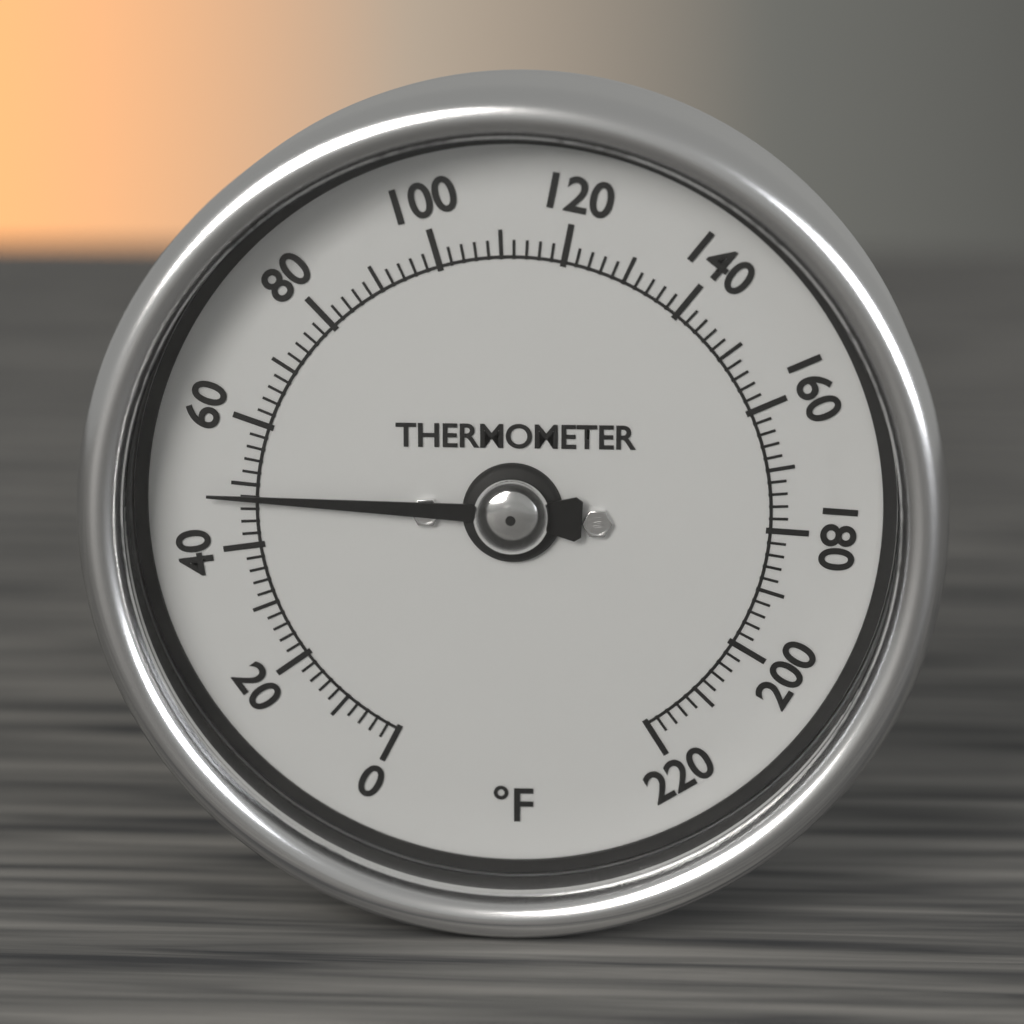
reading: 48 °F
